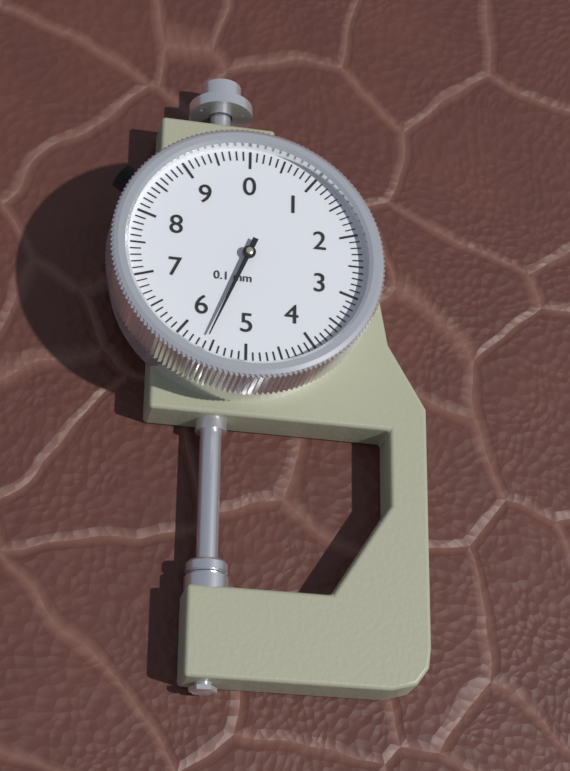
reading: 5.6 mm
